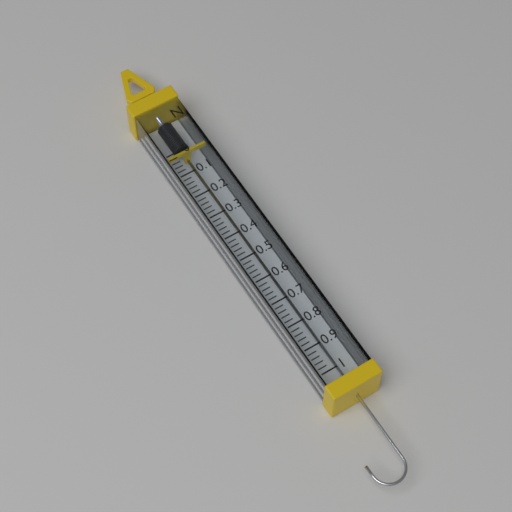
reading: 0.00 N
